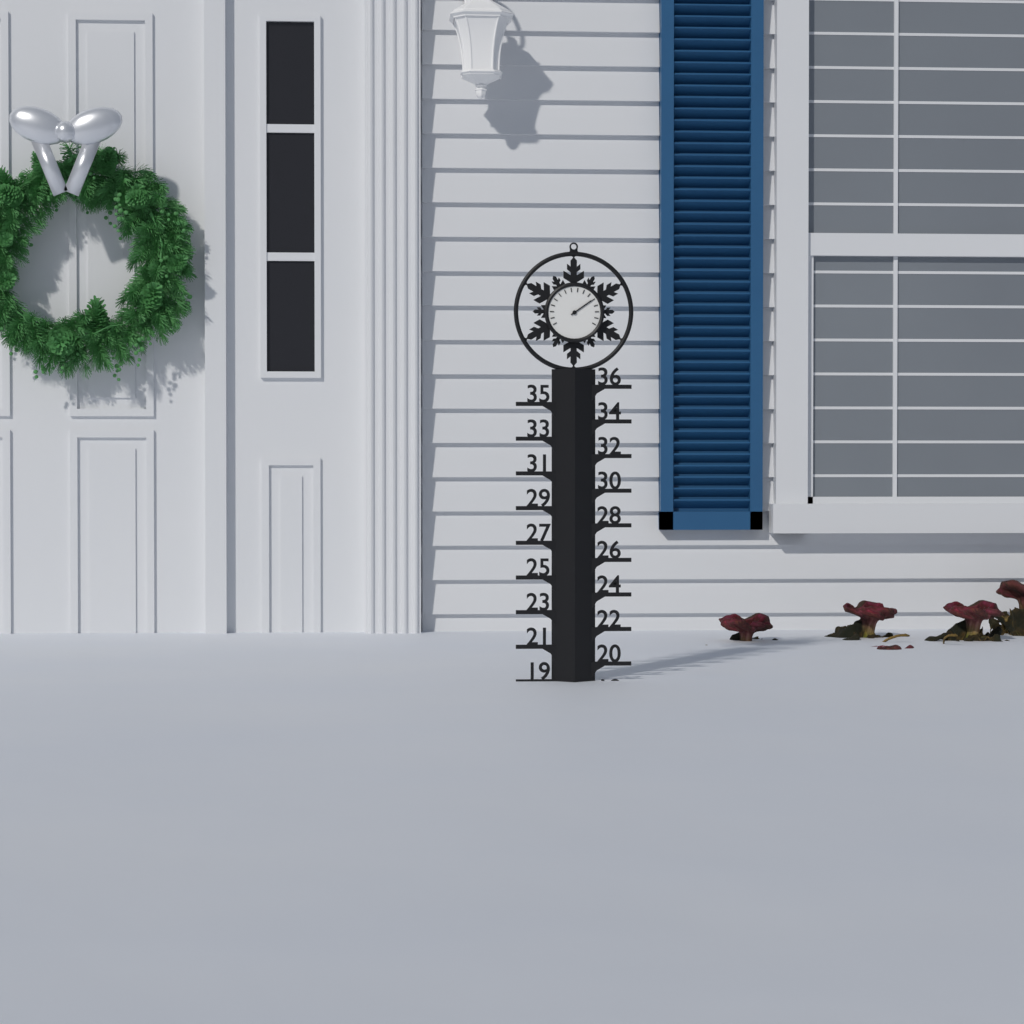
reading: 19 (no unit)
